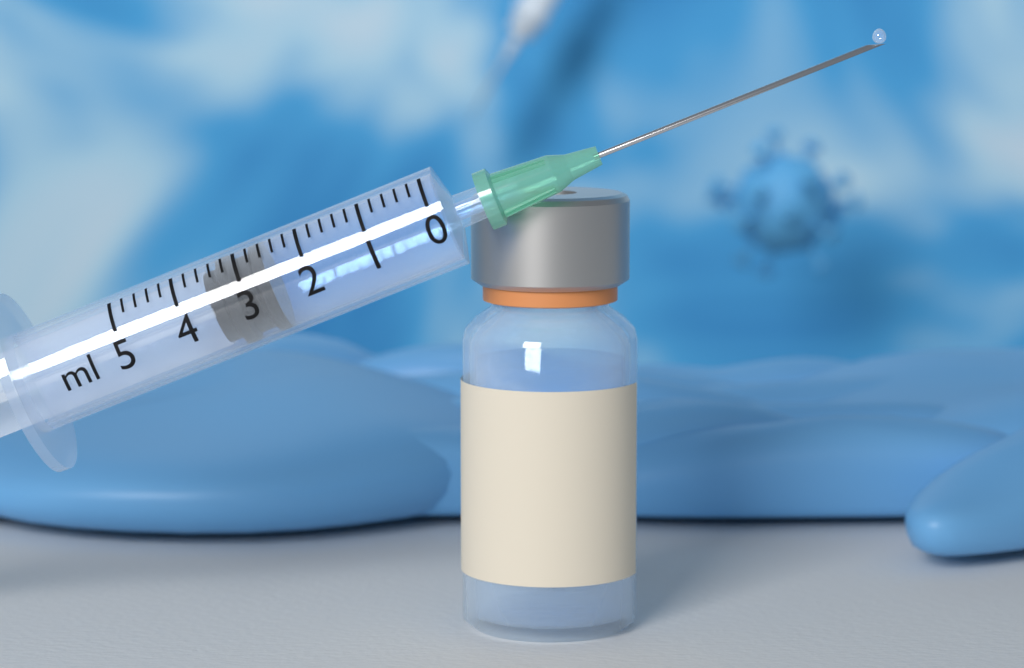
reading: 2.6 ml
